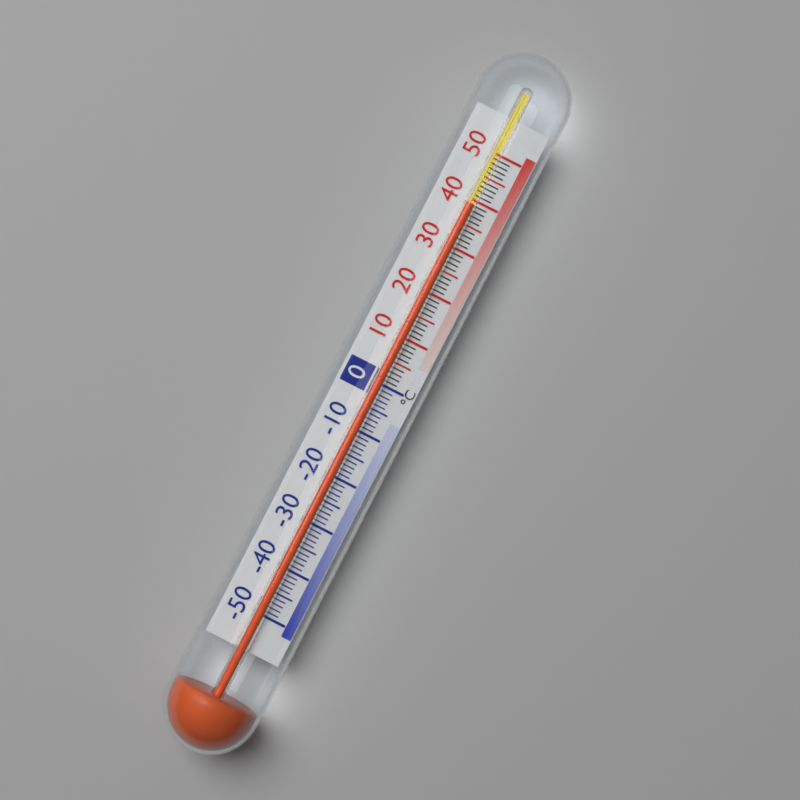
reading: 39 °C
